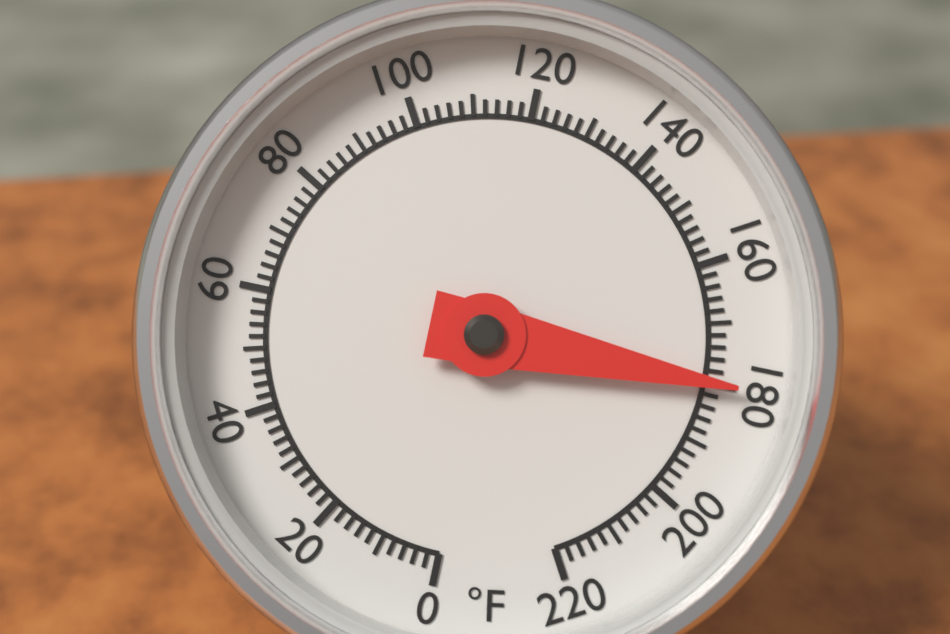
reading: 180 °F
